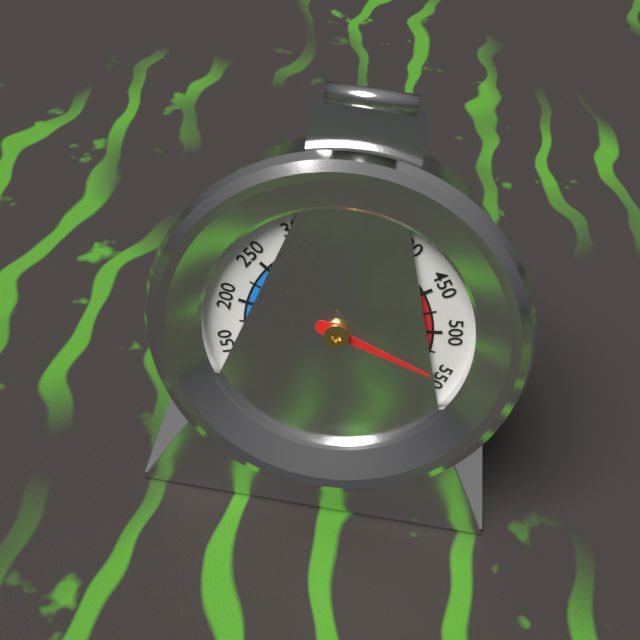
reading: 550 °F
